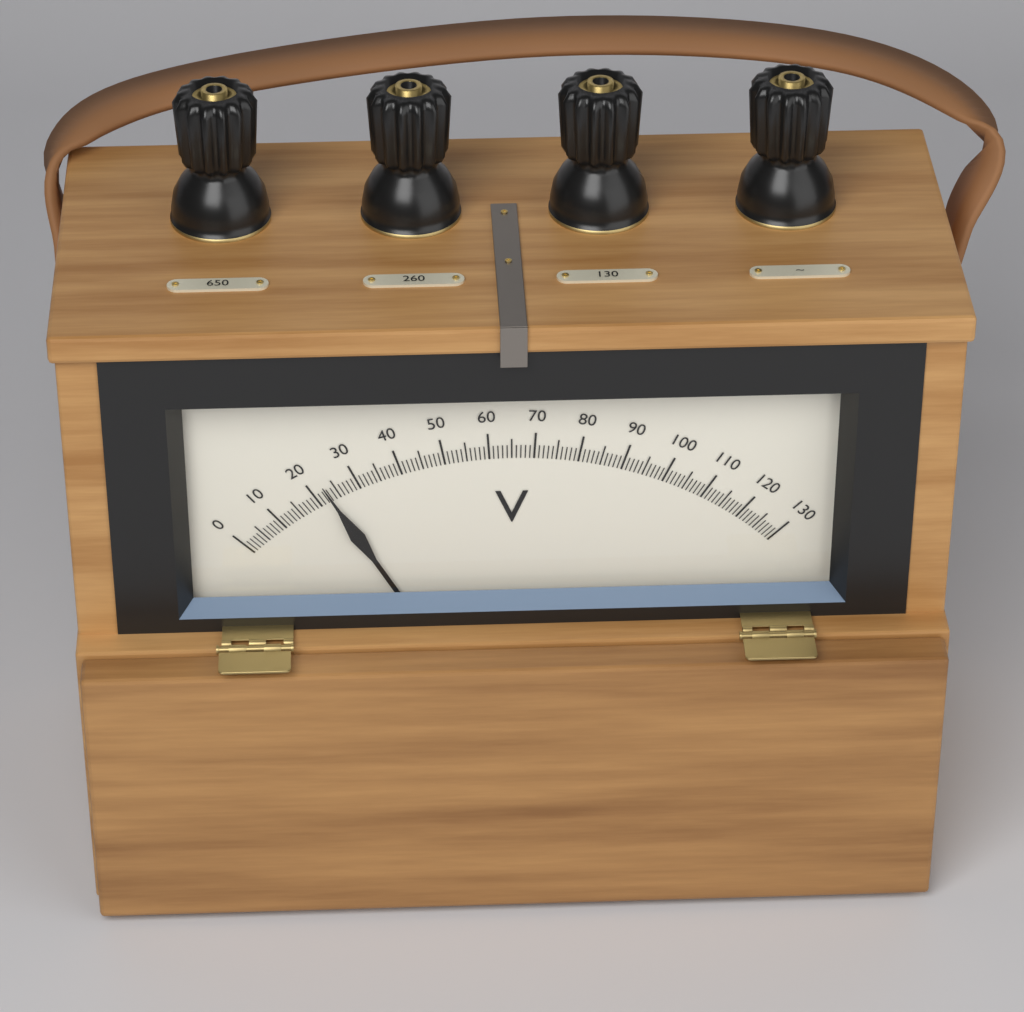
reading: 23 V
